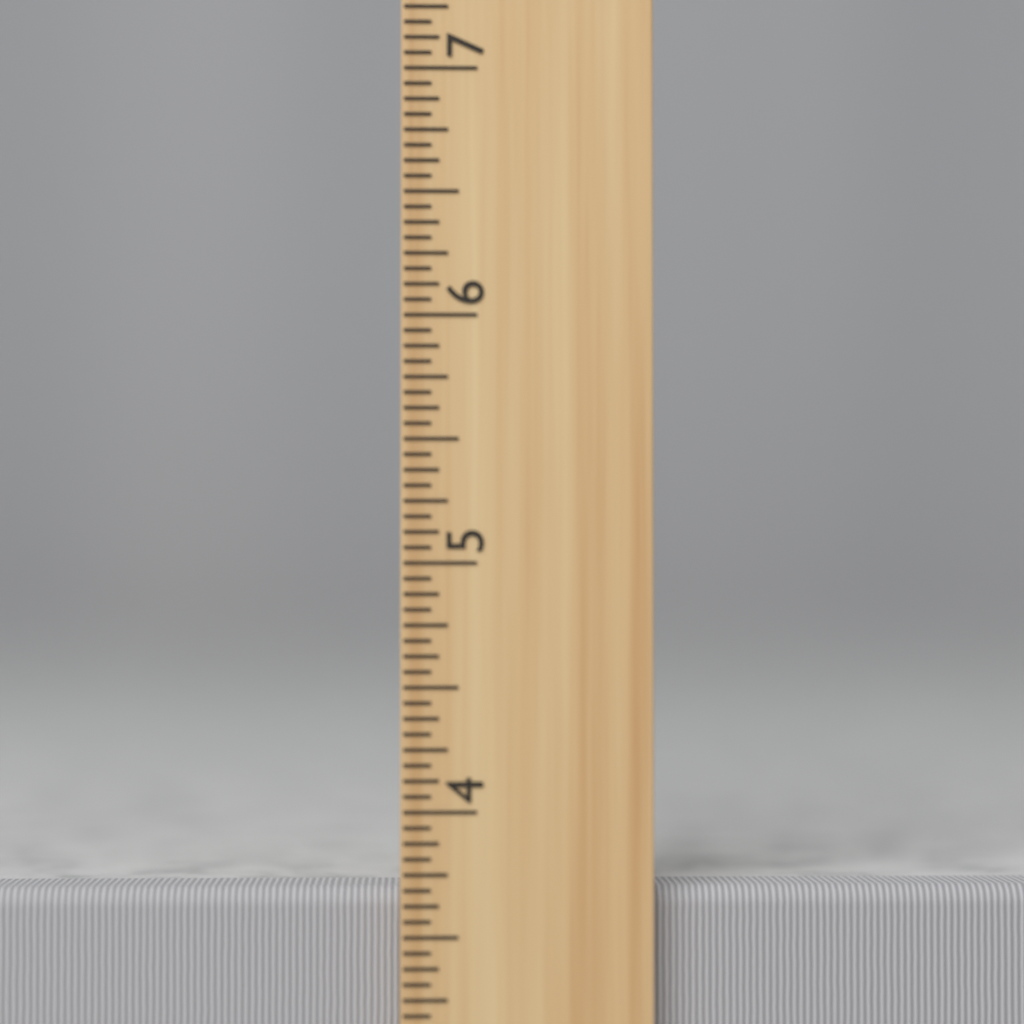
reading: 3.6875 inch
